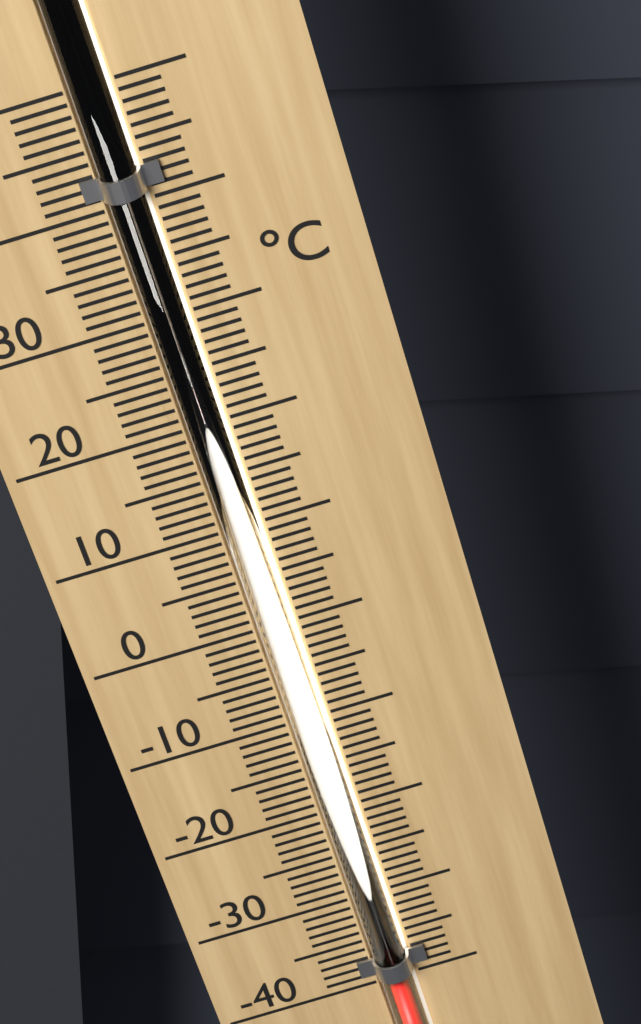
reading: -38 °C
